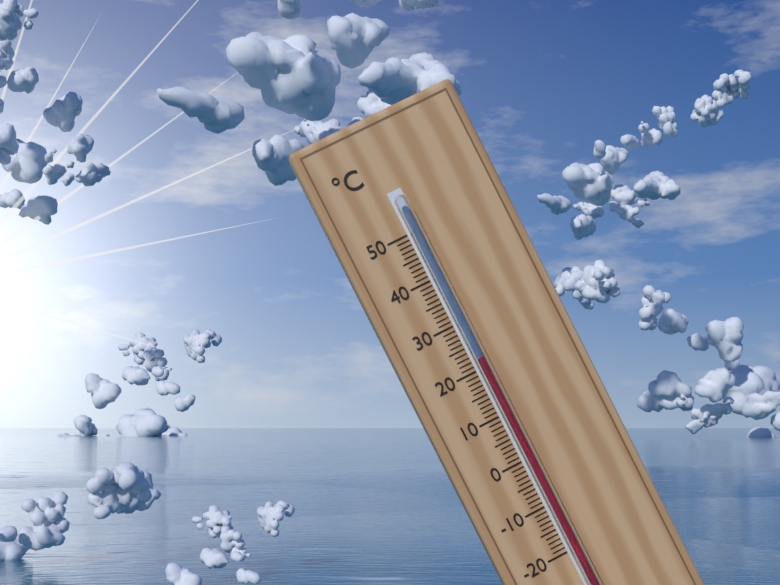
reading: 22 °C
